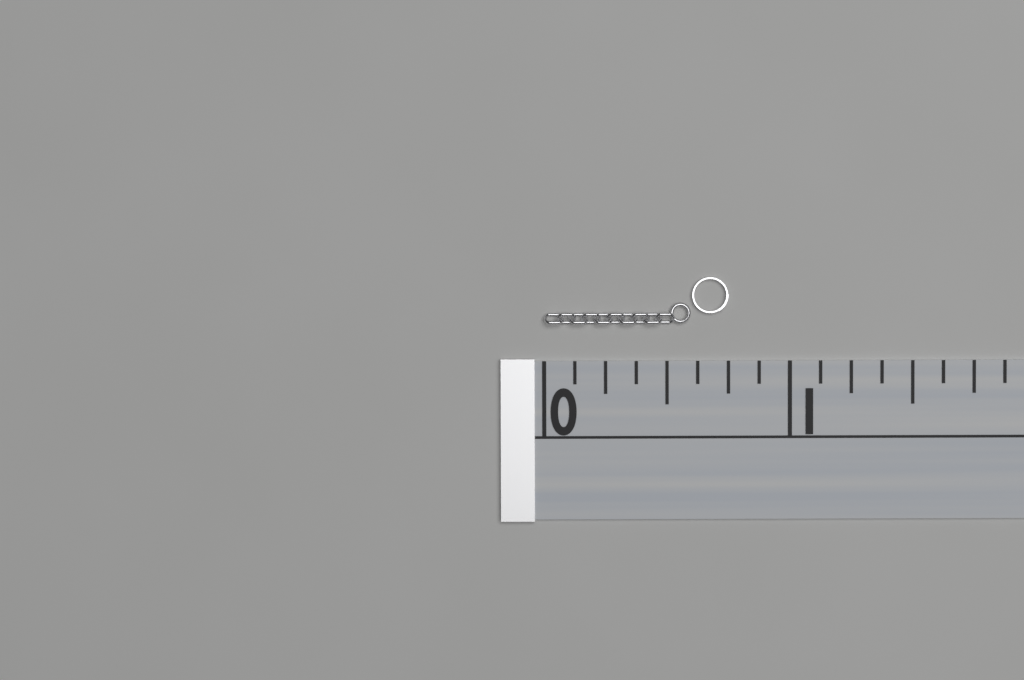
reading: 0.750 (no unit)
